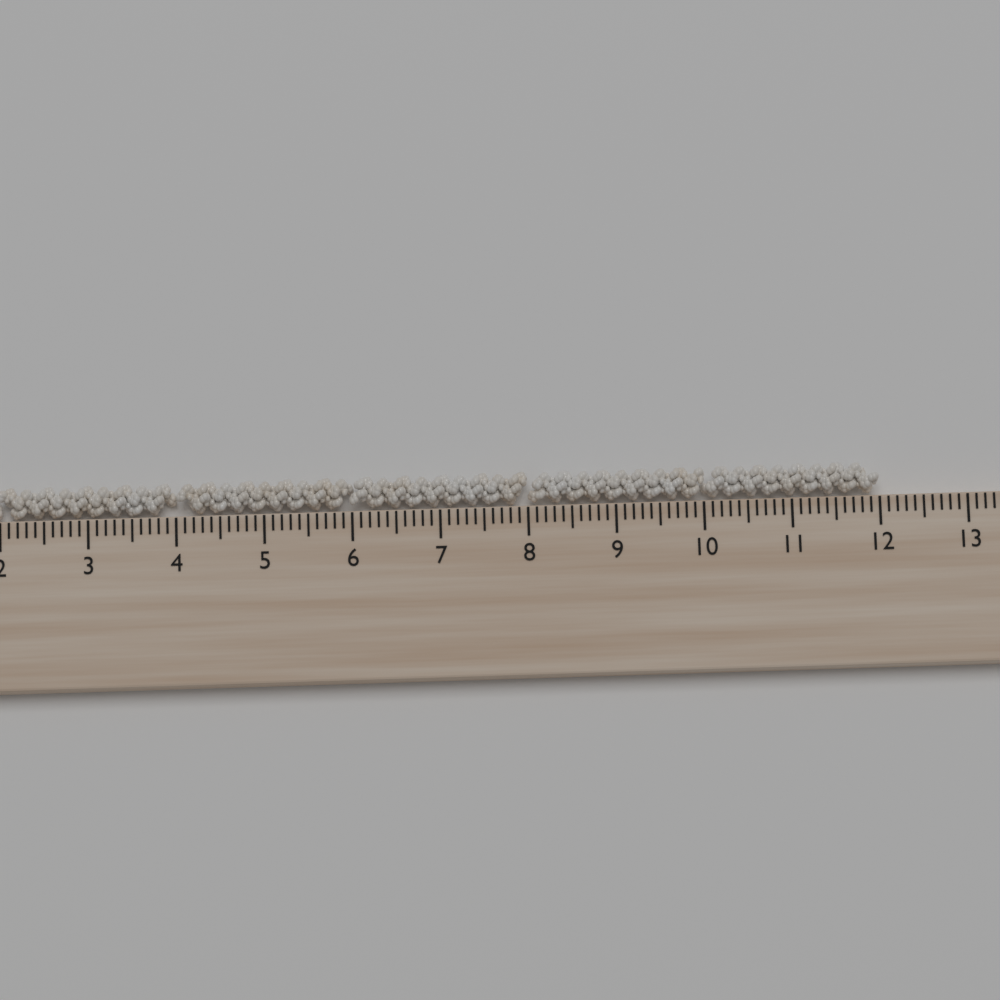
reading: 12.0 cm
